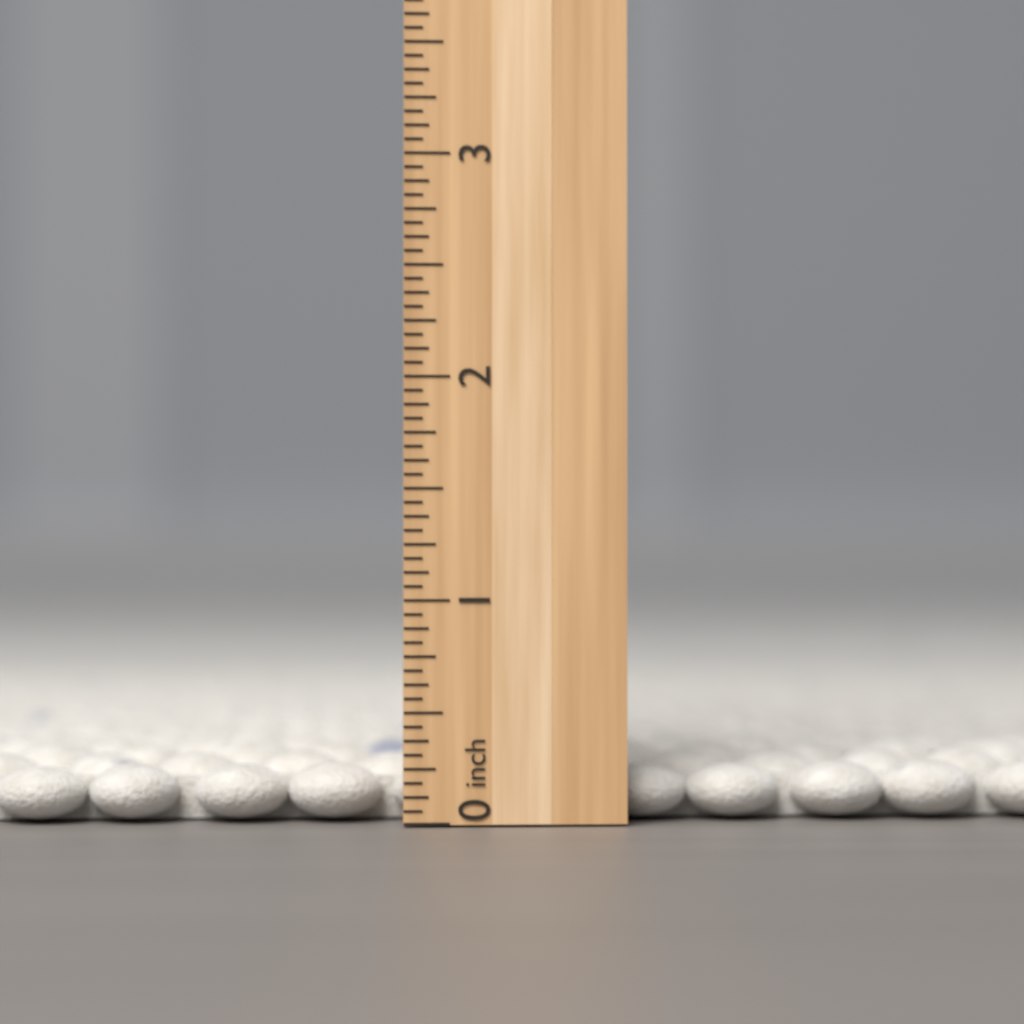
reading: 0.3125 inch
